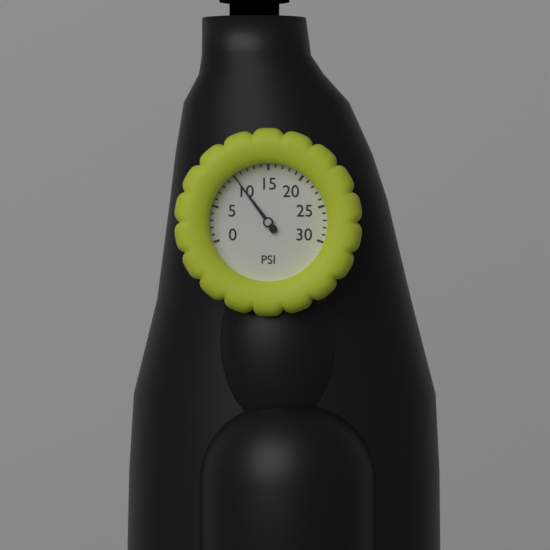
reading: 10 psi
